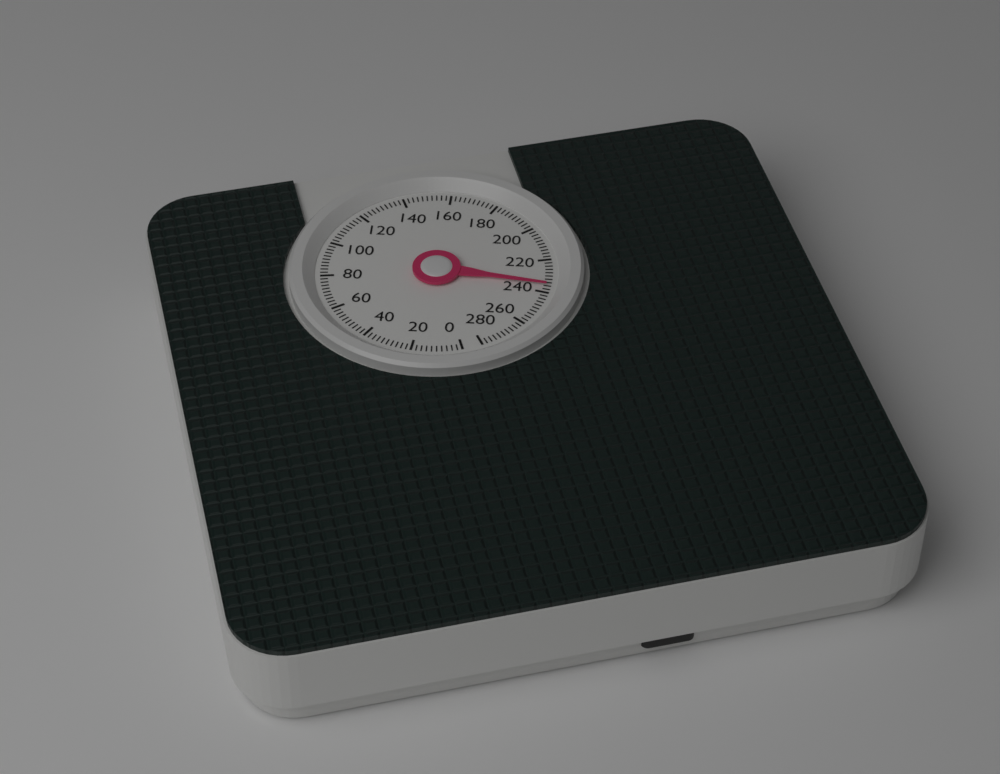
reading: 236 (no unit)
